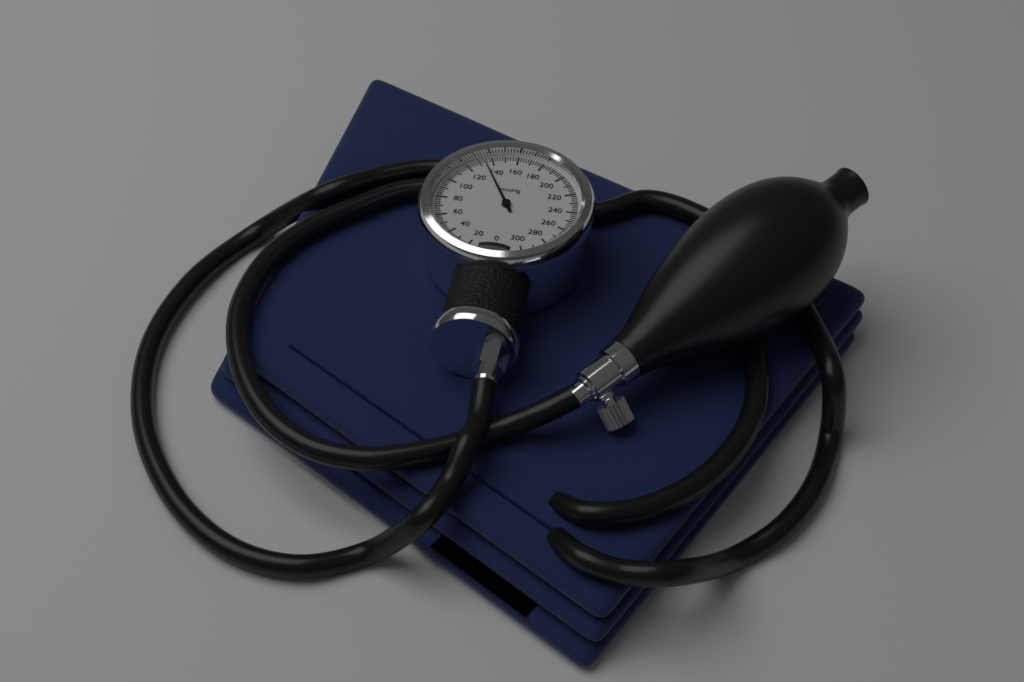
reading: 134 mmHg
